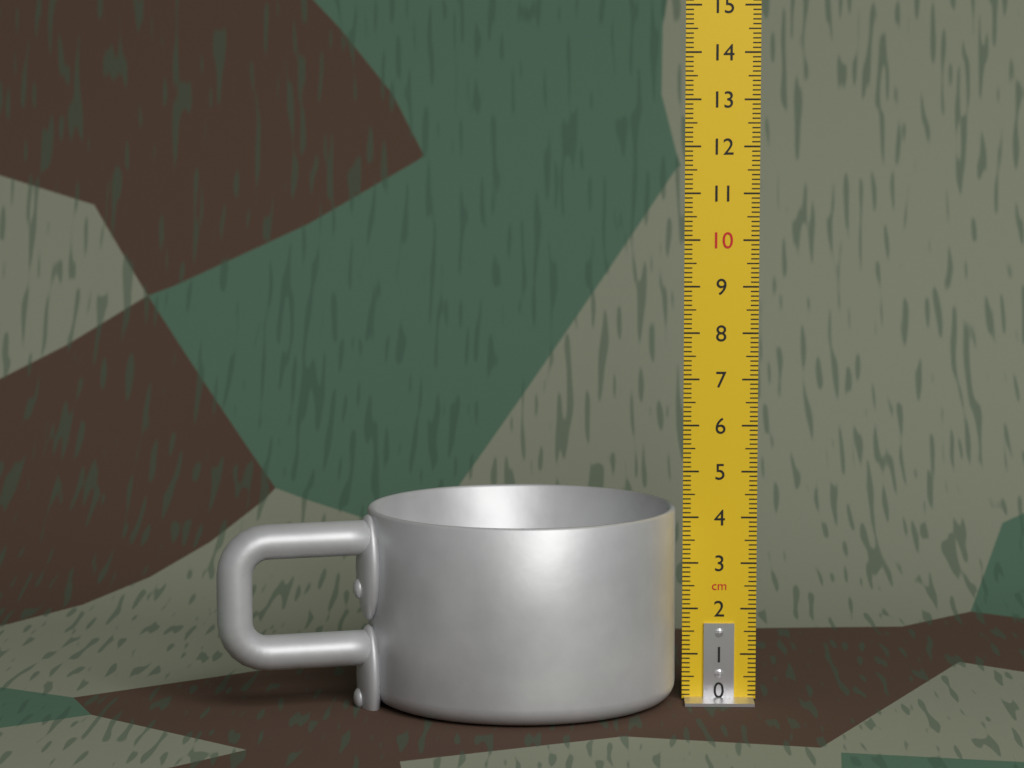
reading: 4.2 cm
